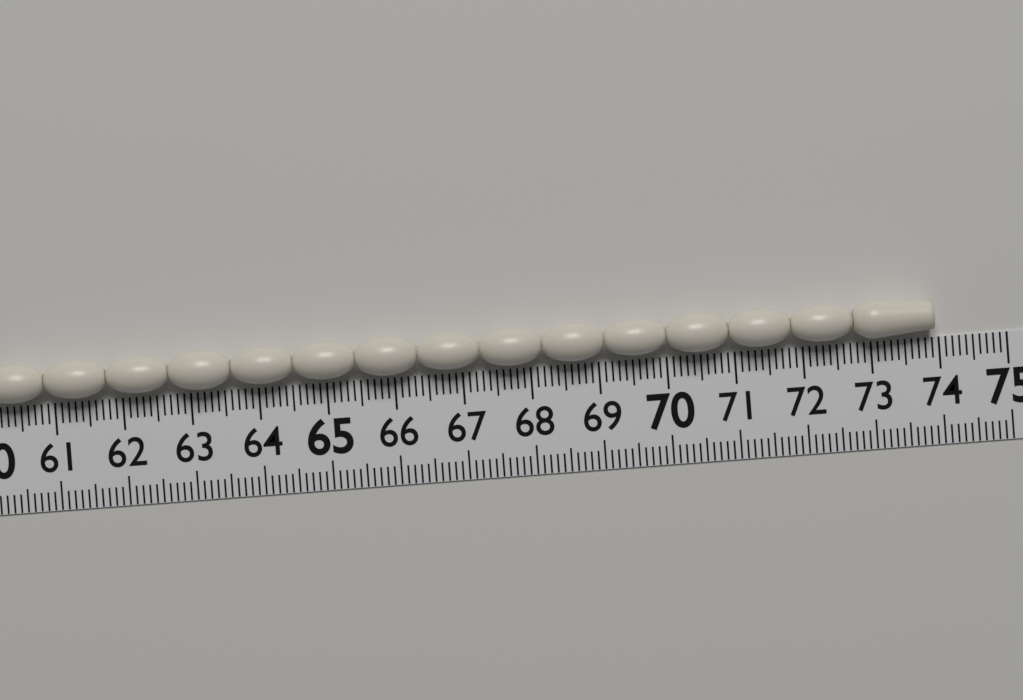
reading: 73.9 (no unit)
